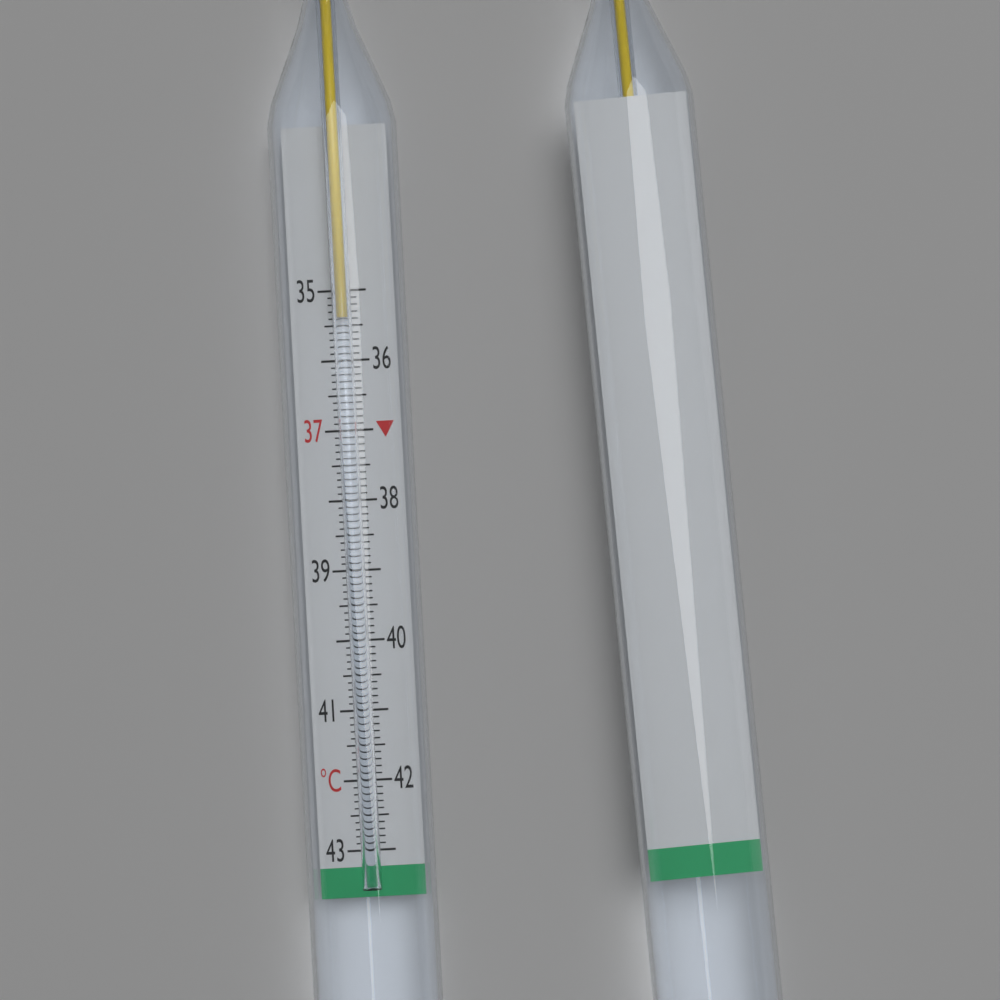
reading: 35.4 °C
